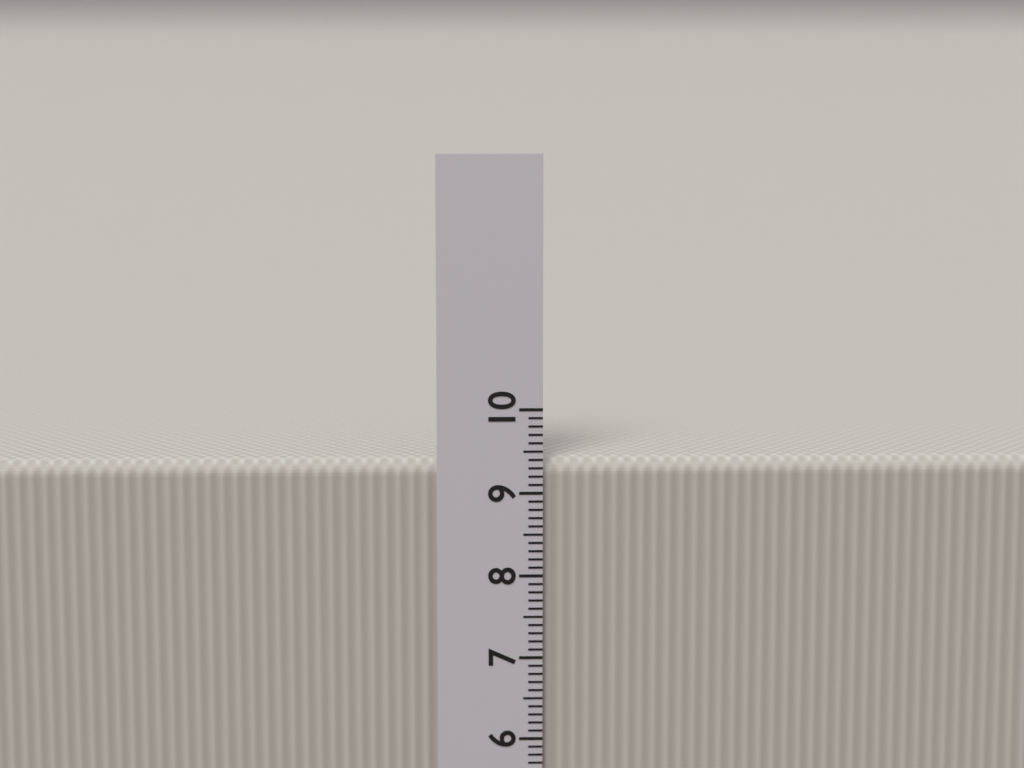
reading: 9.4 cm
